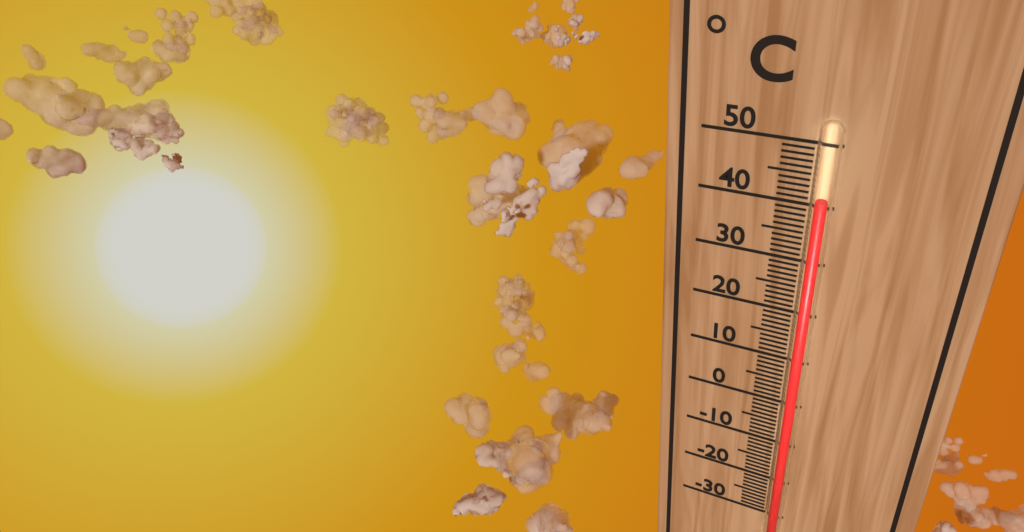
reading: 42 °C
